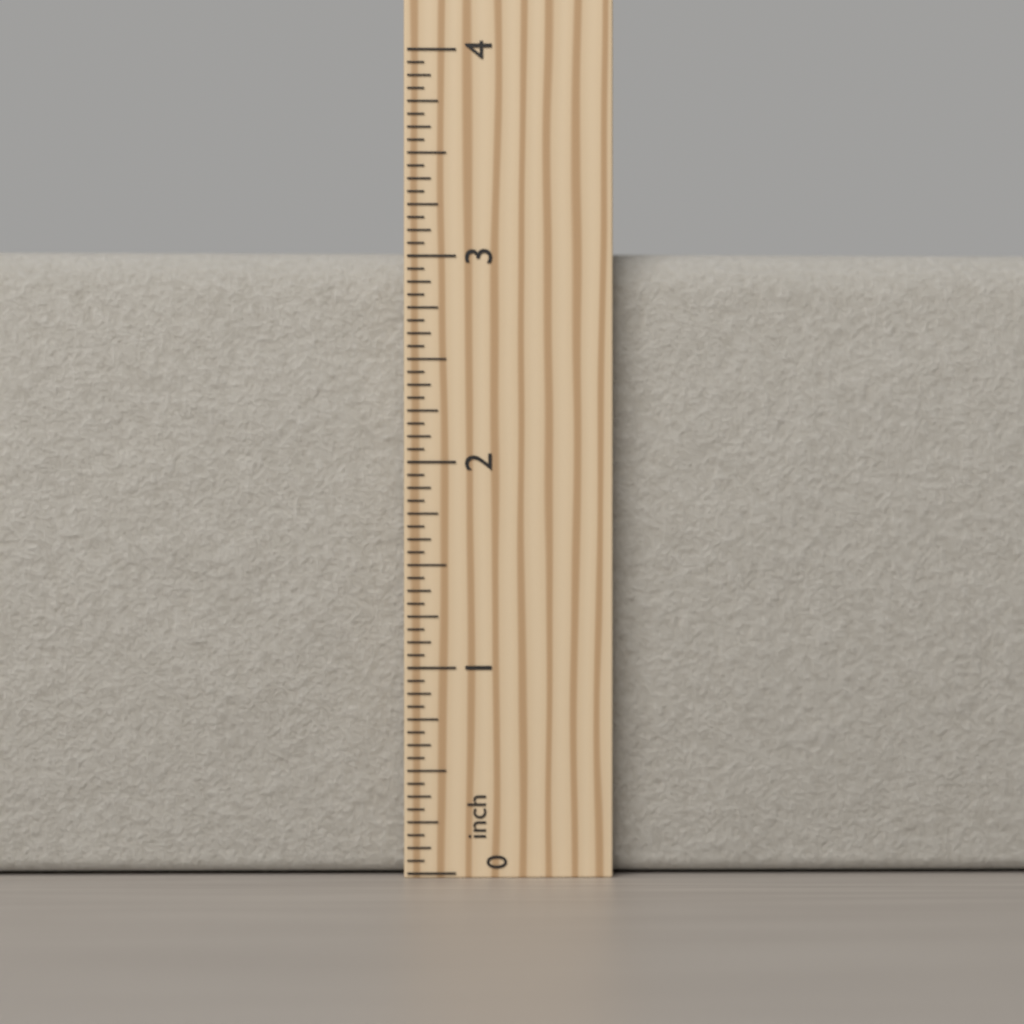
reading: 3.0625 inch
